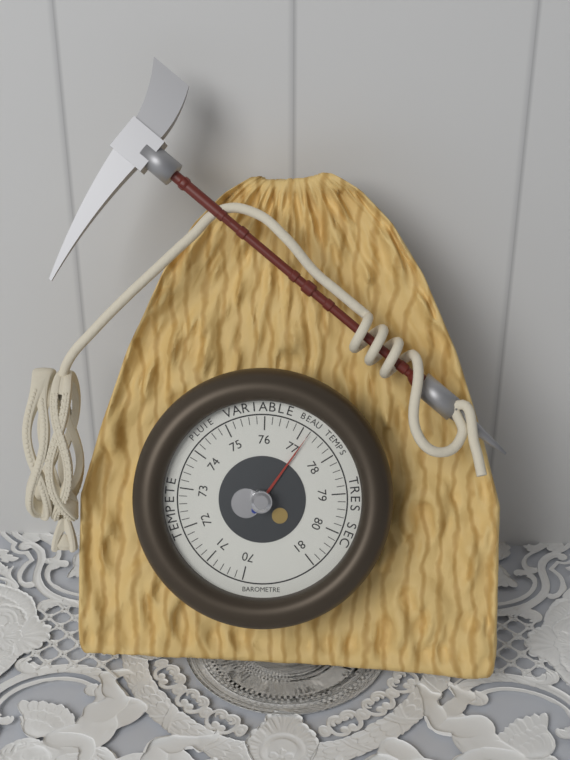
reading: 77.2 (no unit)
